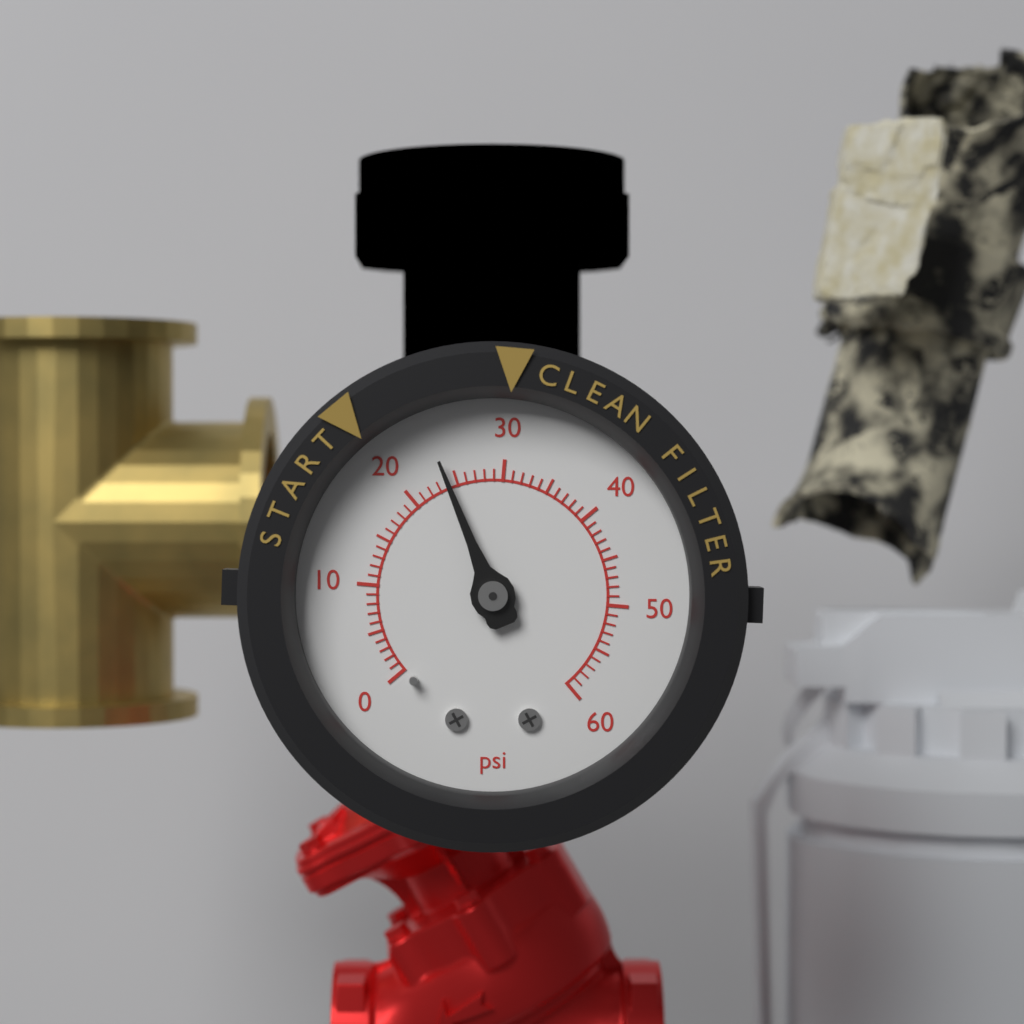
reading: 24 psi
